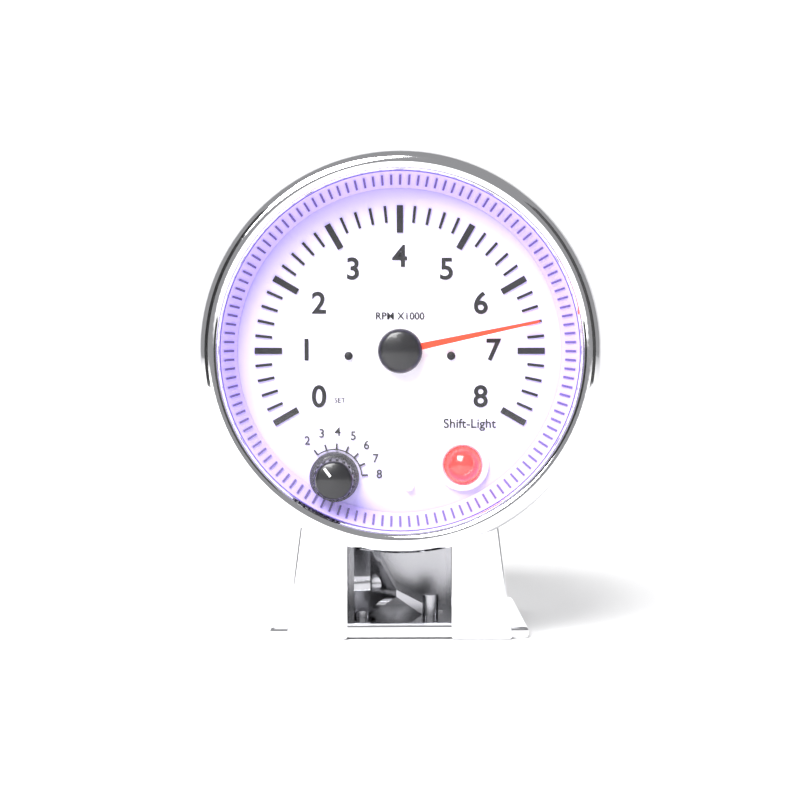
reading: 6.6 RPM x1000
